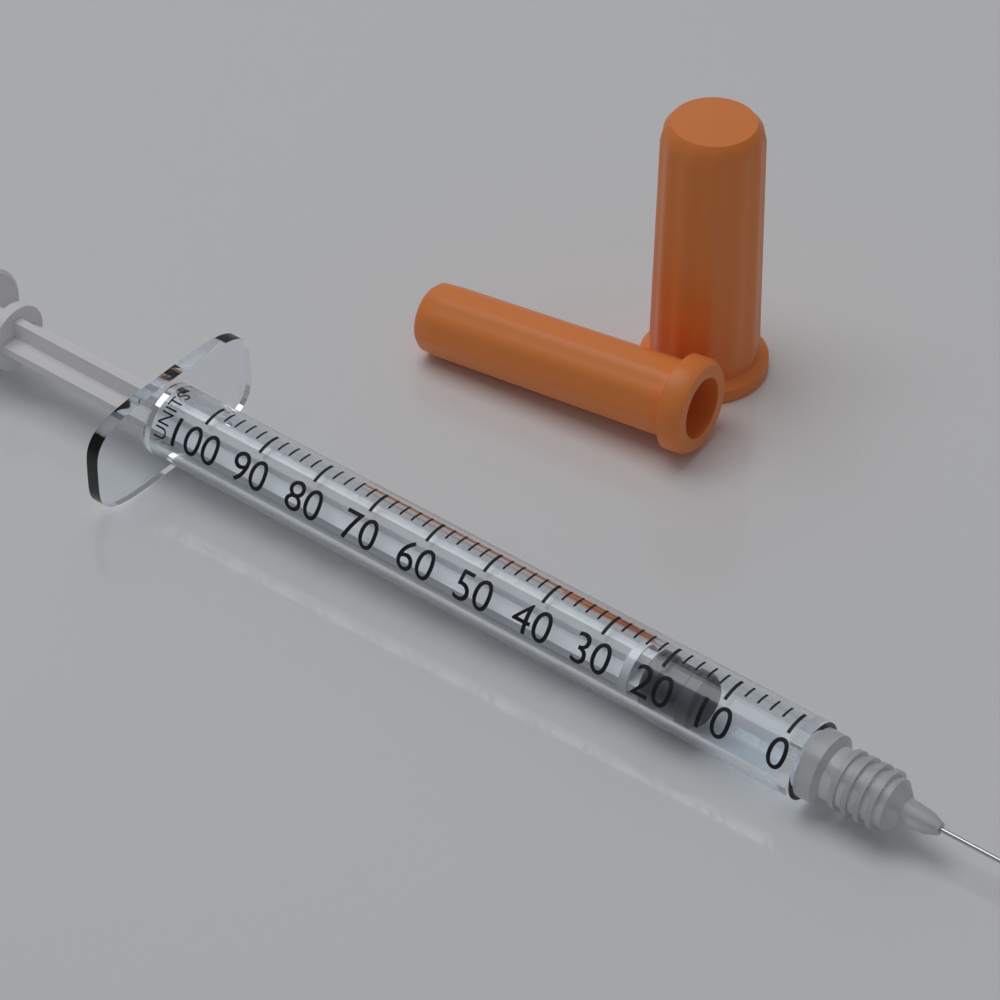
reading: 14 units
